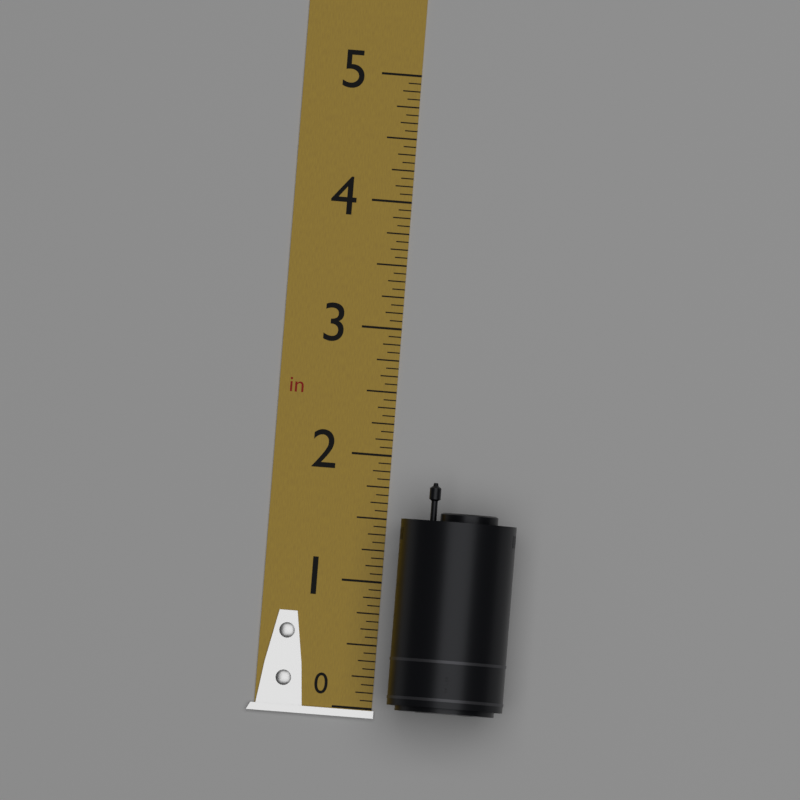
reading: 1.8125 in
